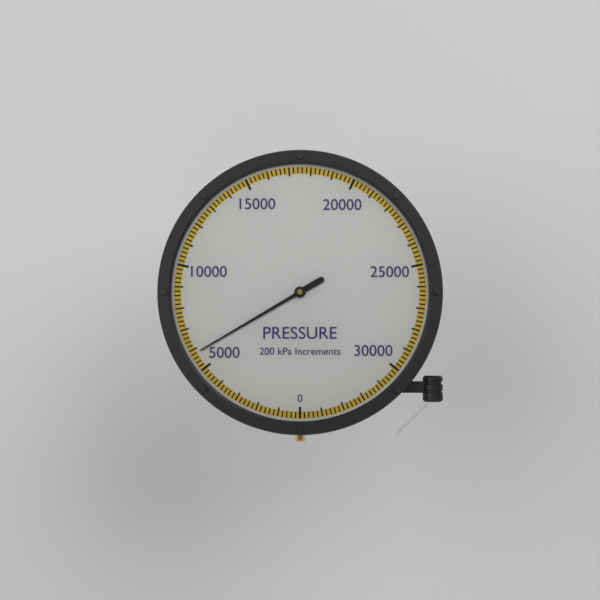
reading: 5800 kPa
